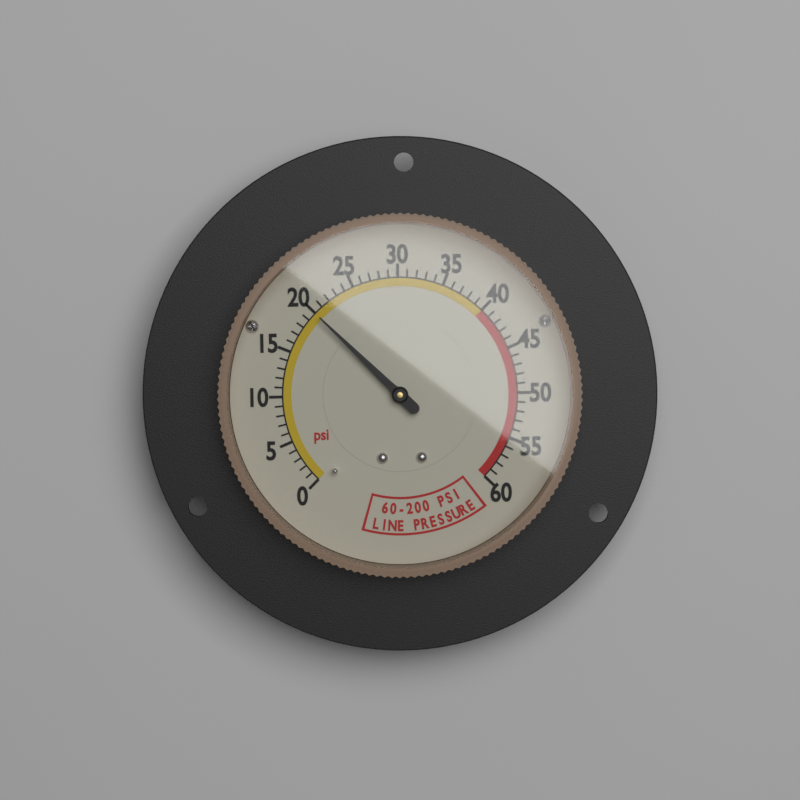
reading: 20 psi
